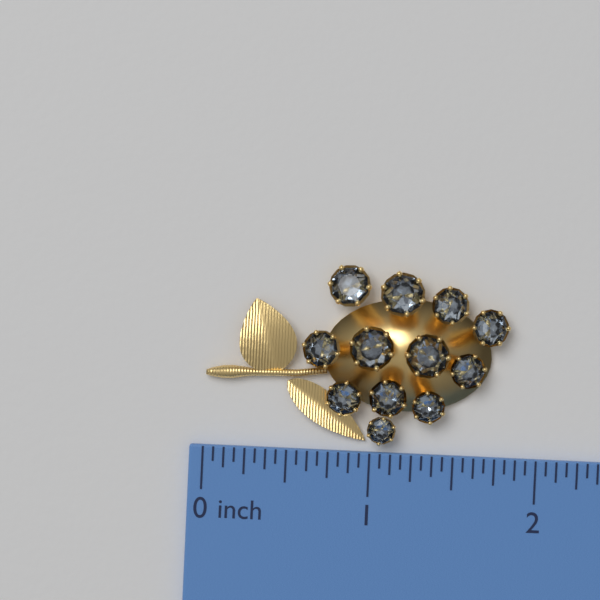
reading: 1.8125 inch
